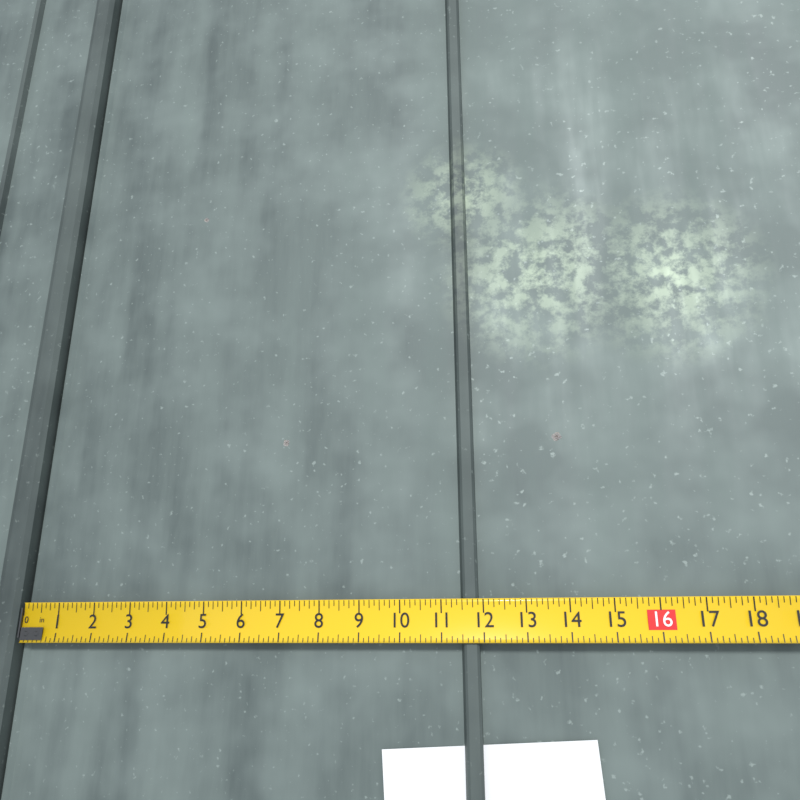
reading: 11.875 in
